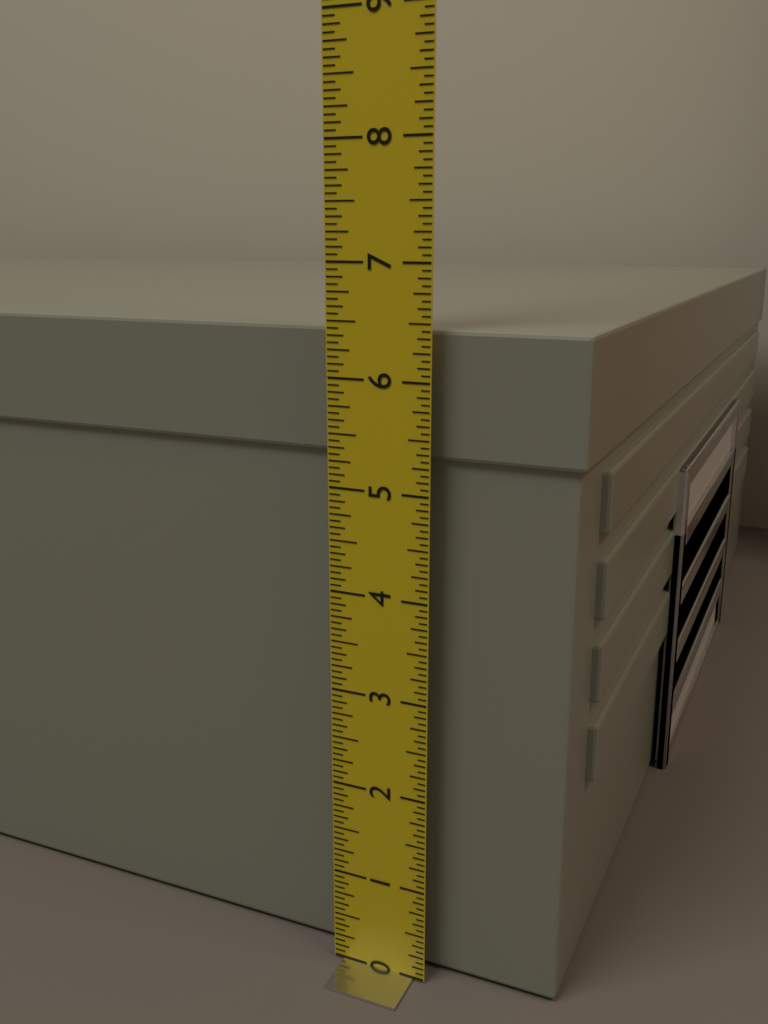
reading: 6.4375 in
